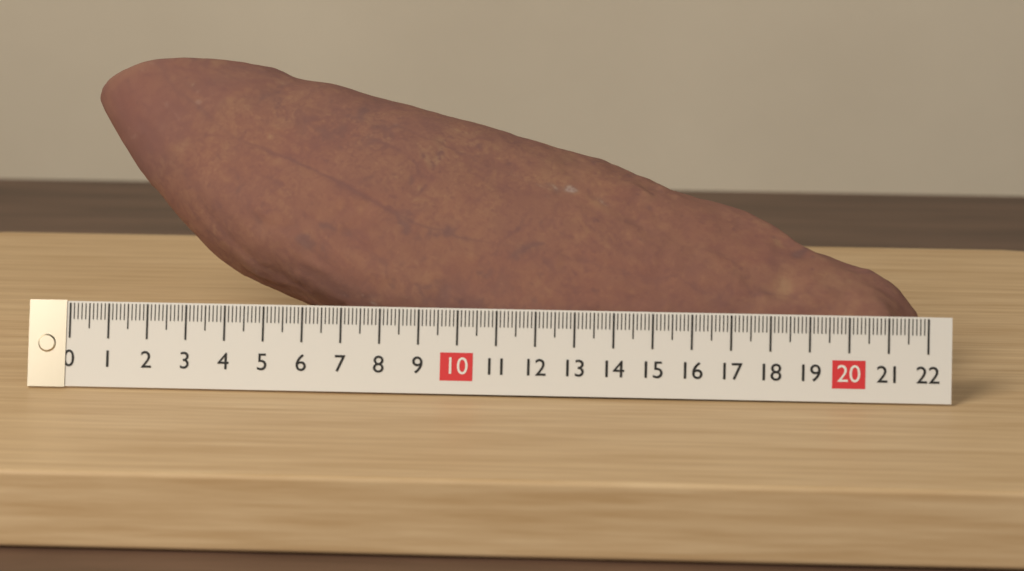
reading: 21.8 (no unit)
